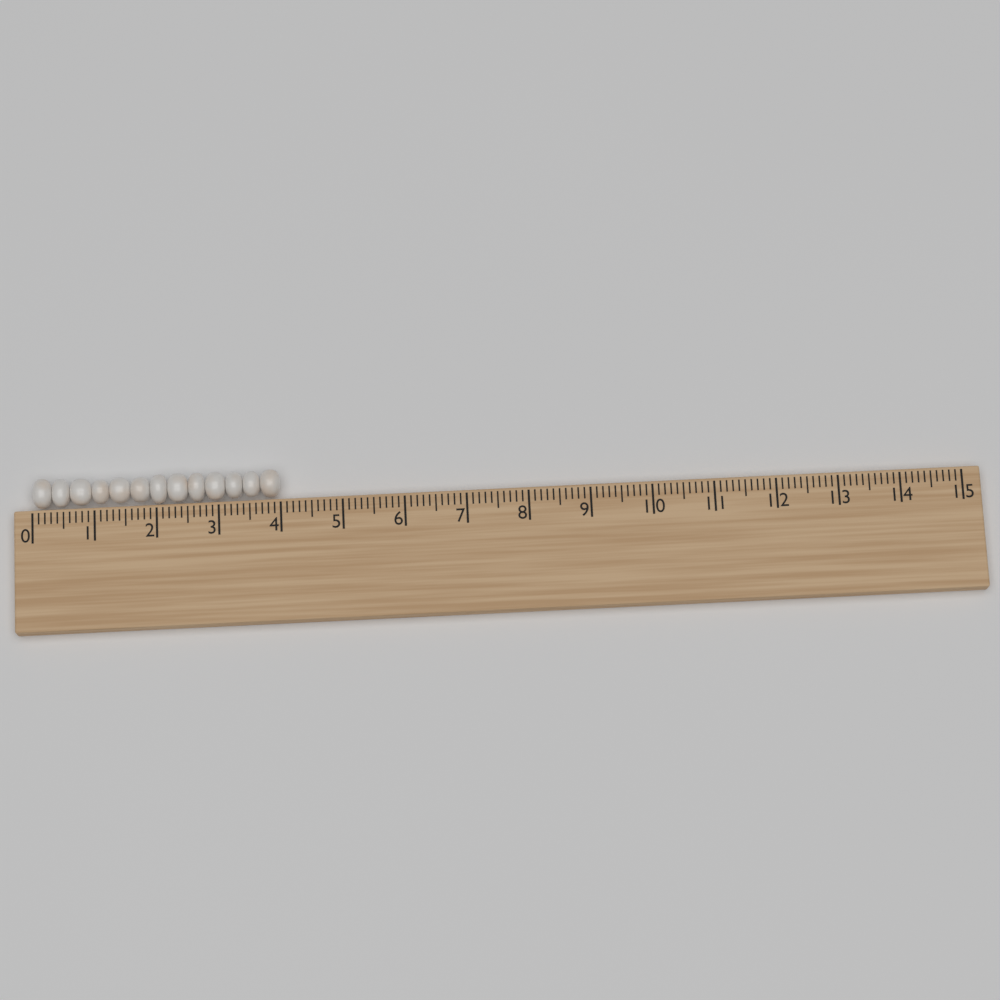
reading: 4.0 (no unit)
